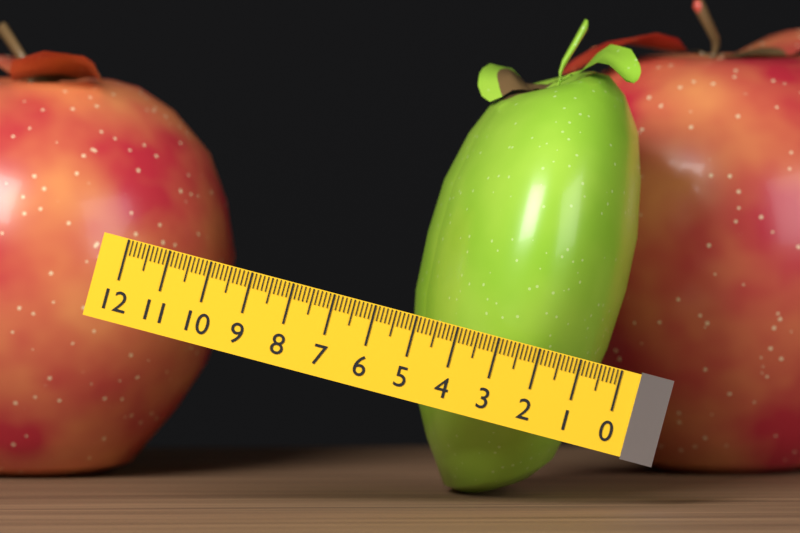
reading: 4.9 (no unit)
